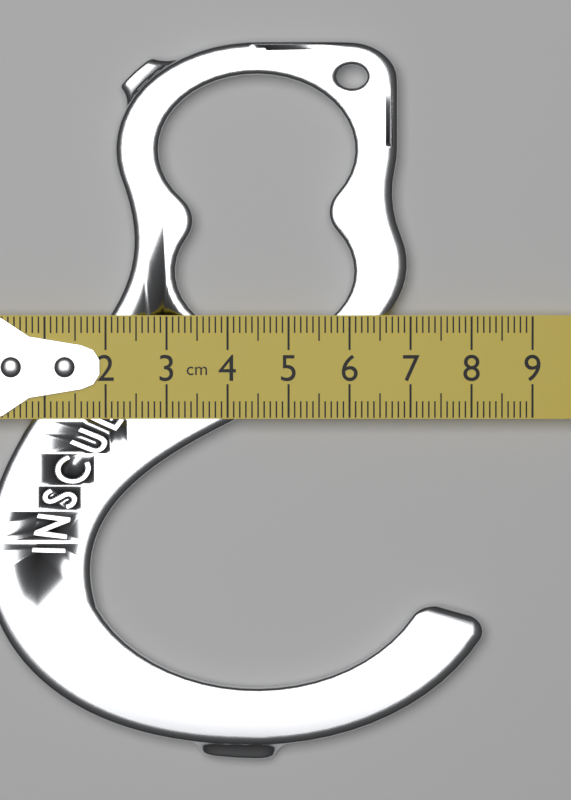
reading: 8.2 cm
